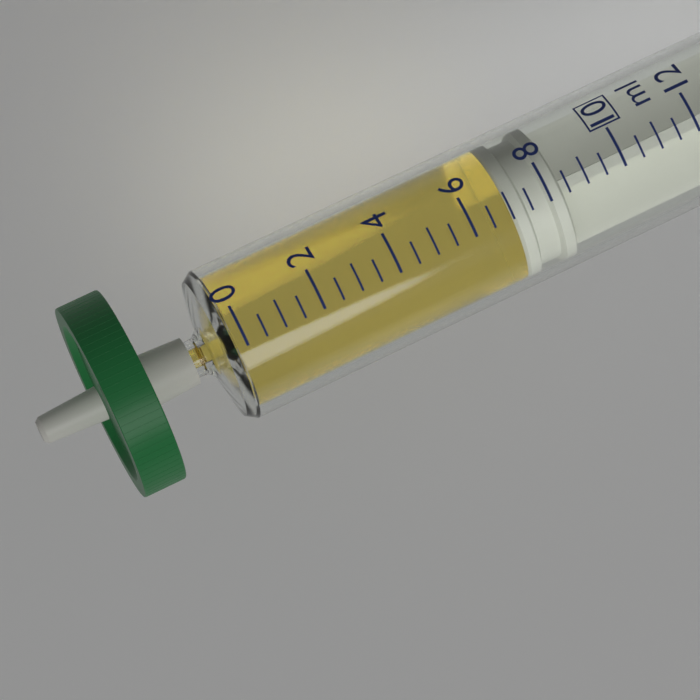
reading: 7.0 ml
